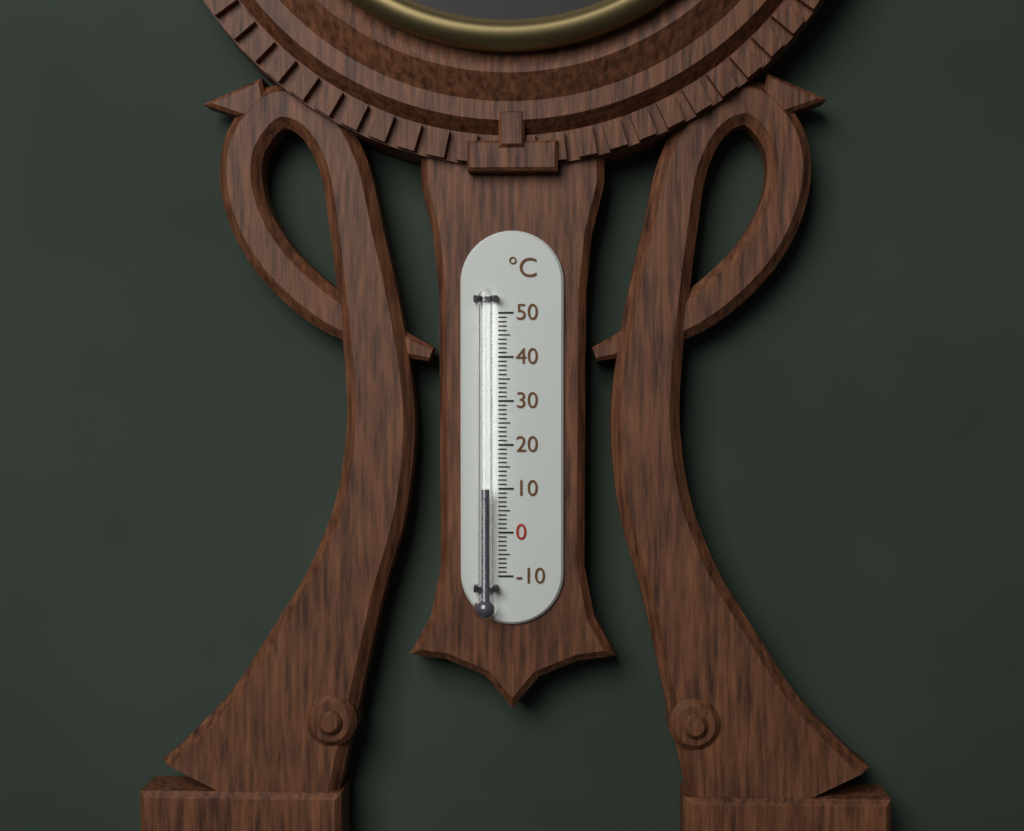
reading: 10 °C
